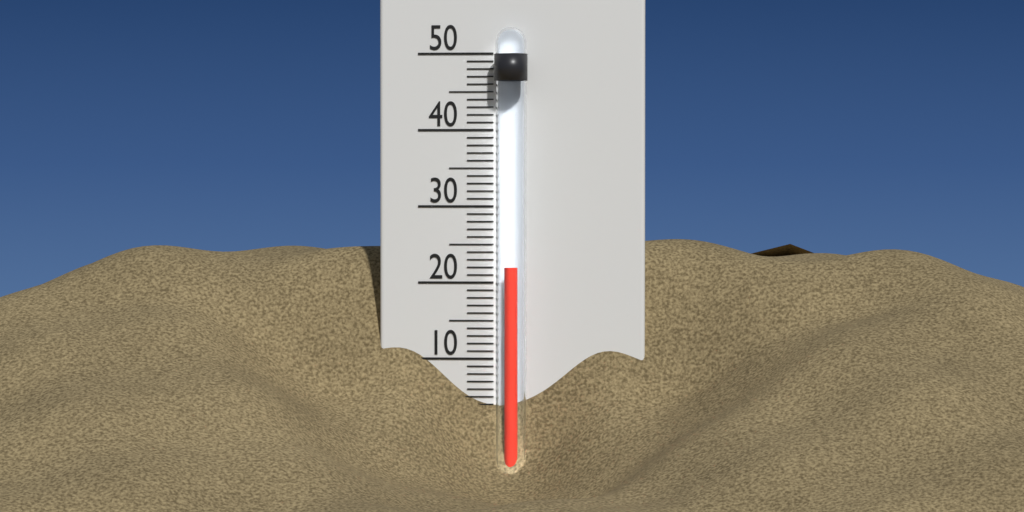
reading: 22 °C
